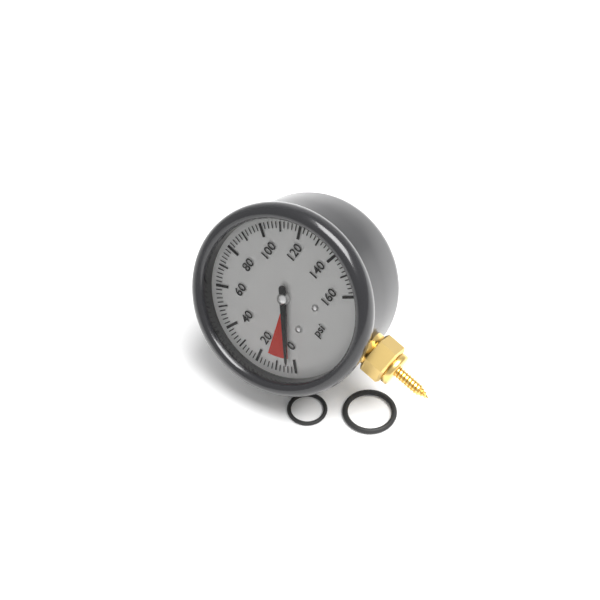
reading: 4 psi
